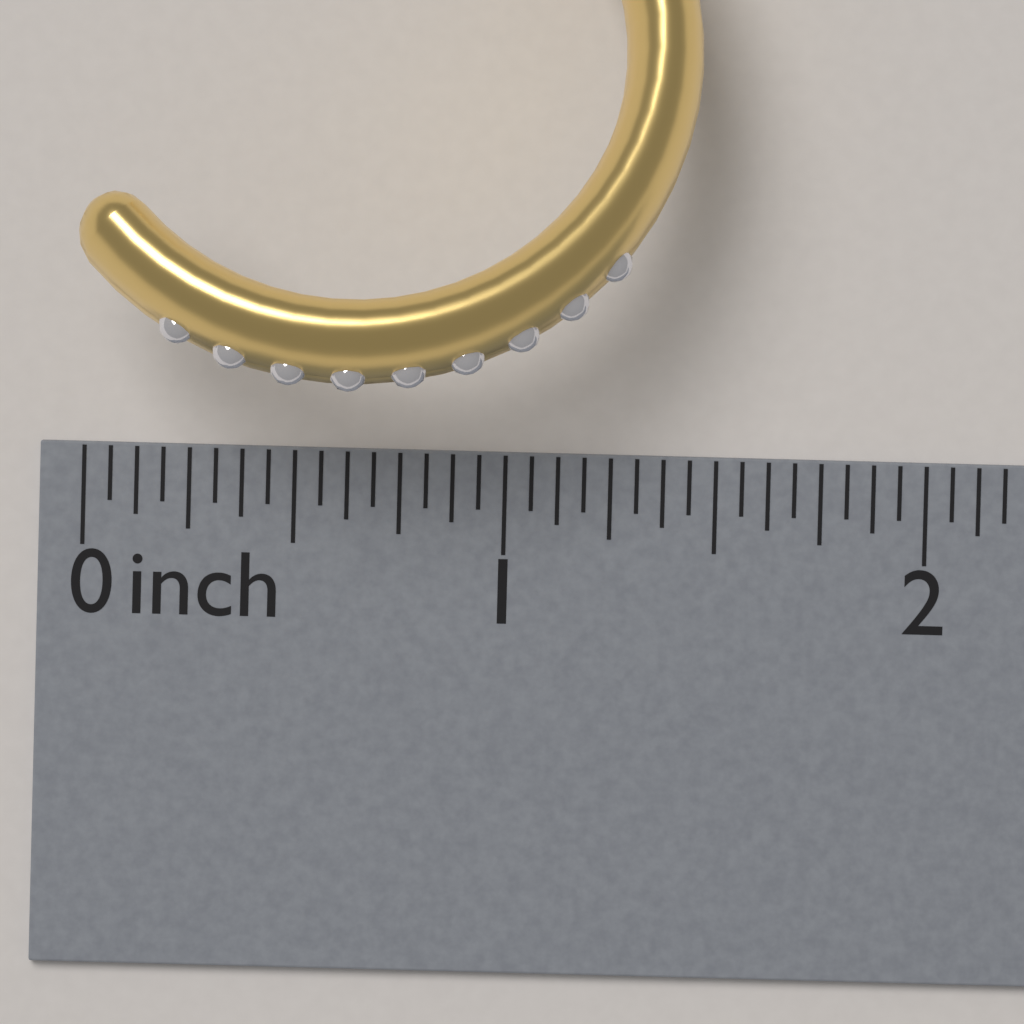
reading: 1.4375 inch
